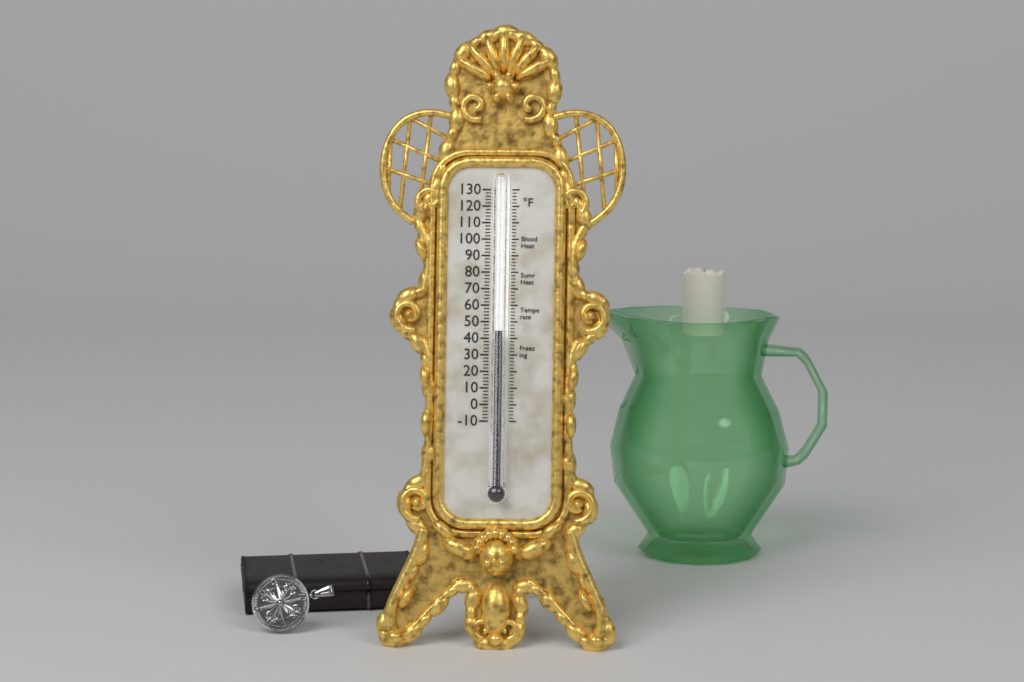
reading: 44 °F
